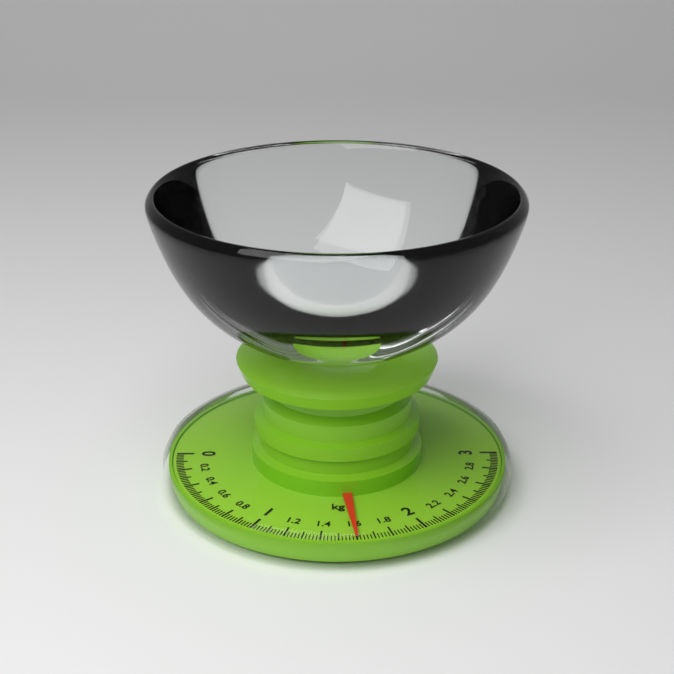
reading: 1.60 kg
